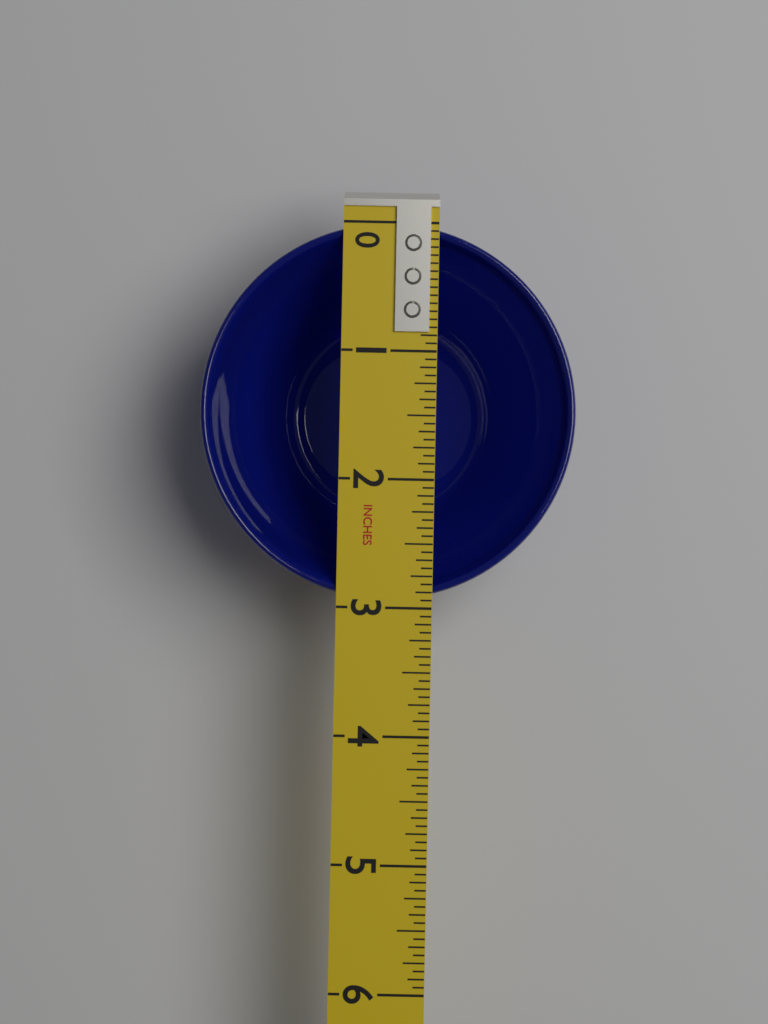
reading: 2.9375 in
